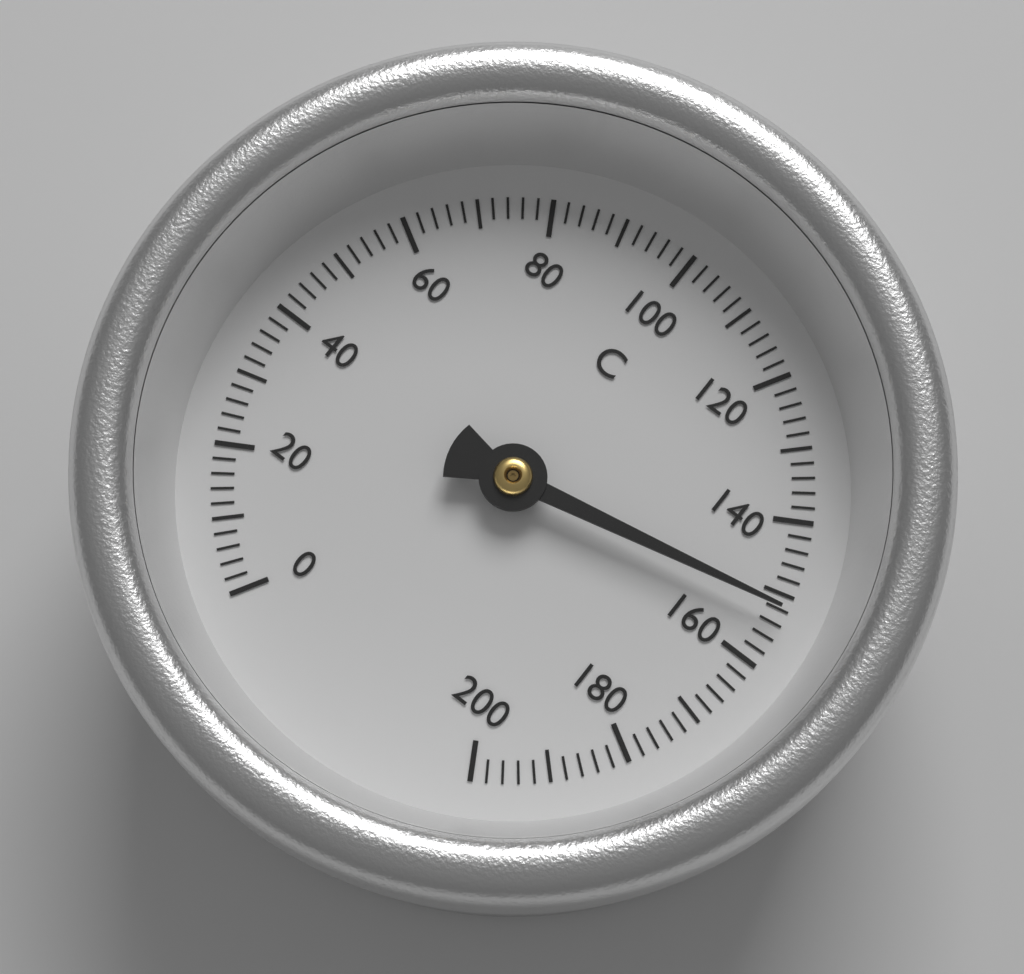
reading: 152 °C
